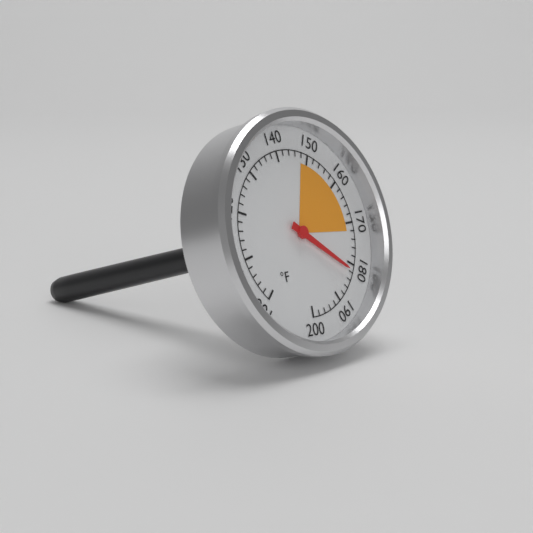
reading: 182 °F
